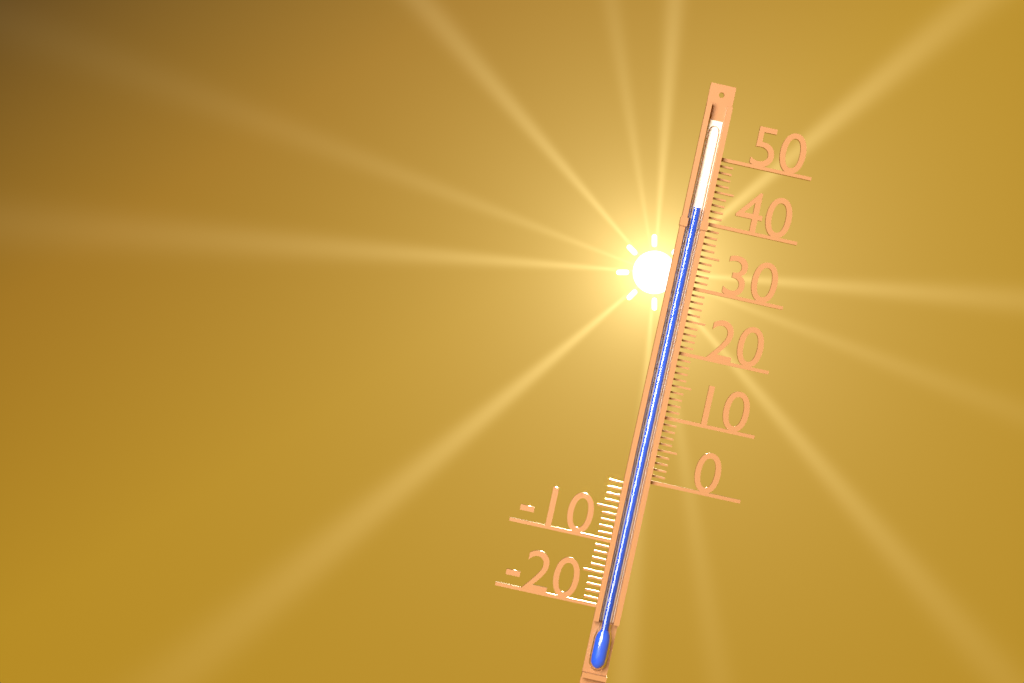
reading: 42 (no unit)
